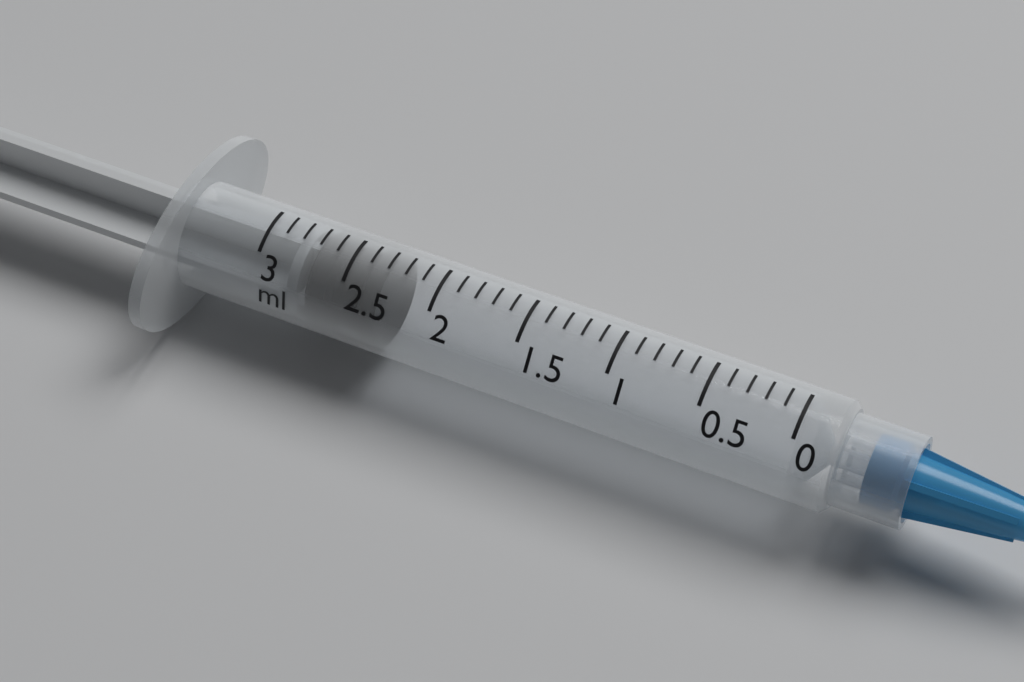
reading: 2.3 ml
